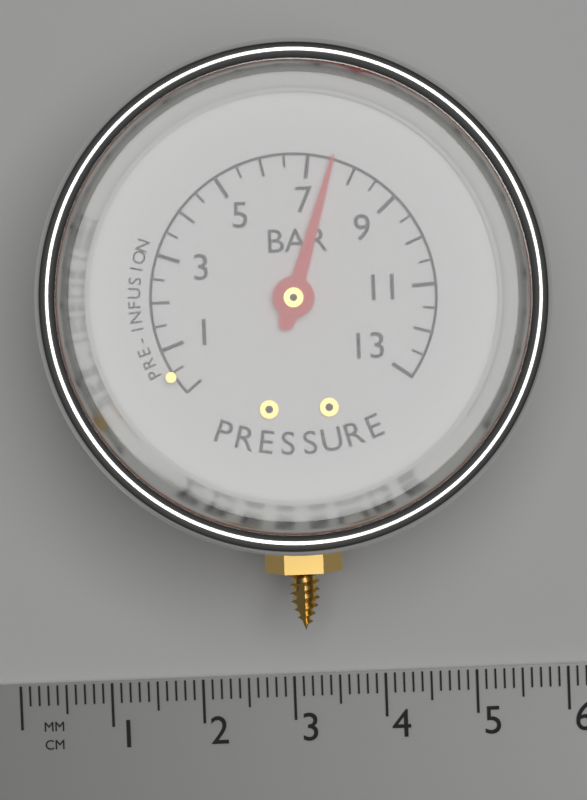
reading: 7.5 bar
